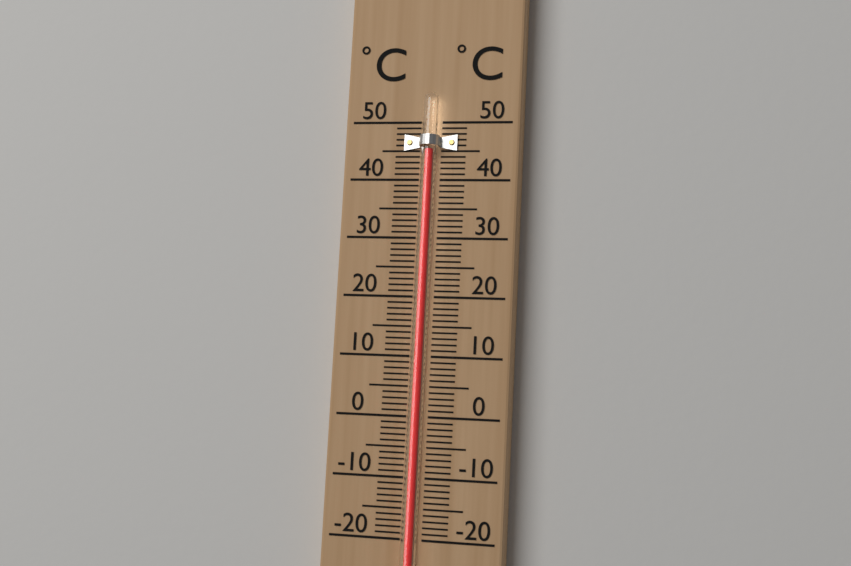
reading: 45 °C
